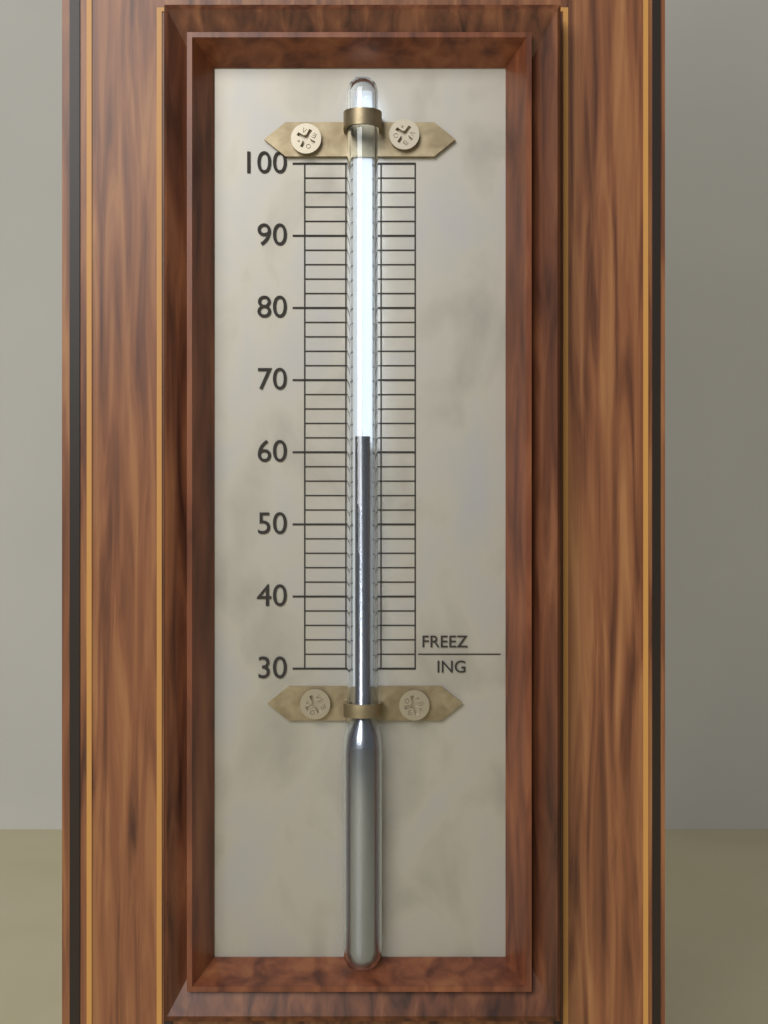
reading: 62 (no unit)
